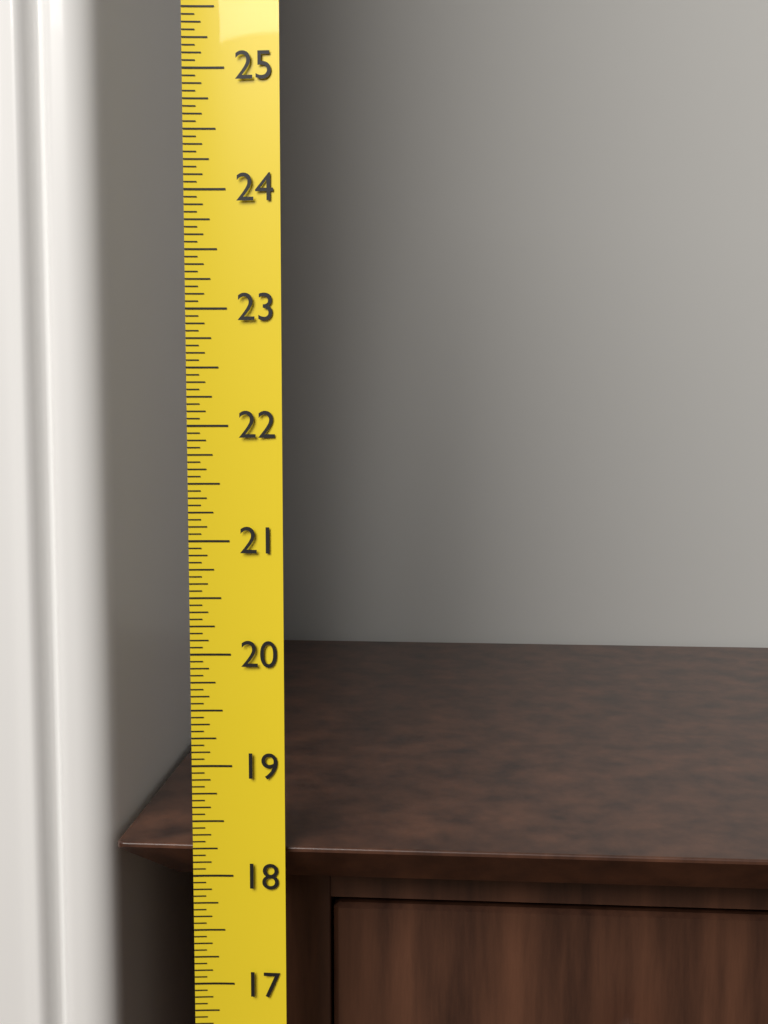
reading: 18.2500 (no unit)
